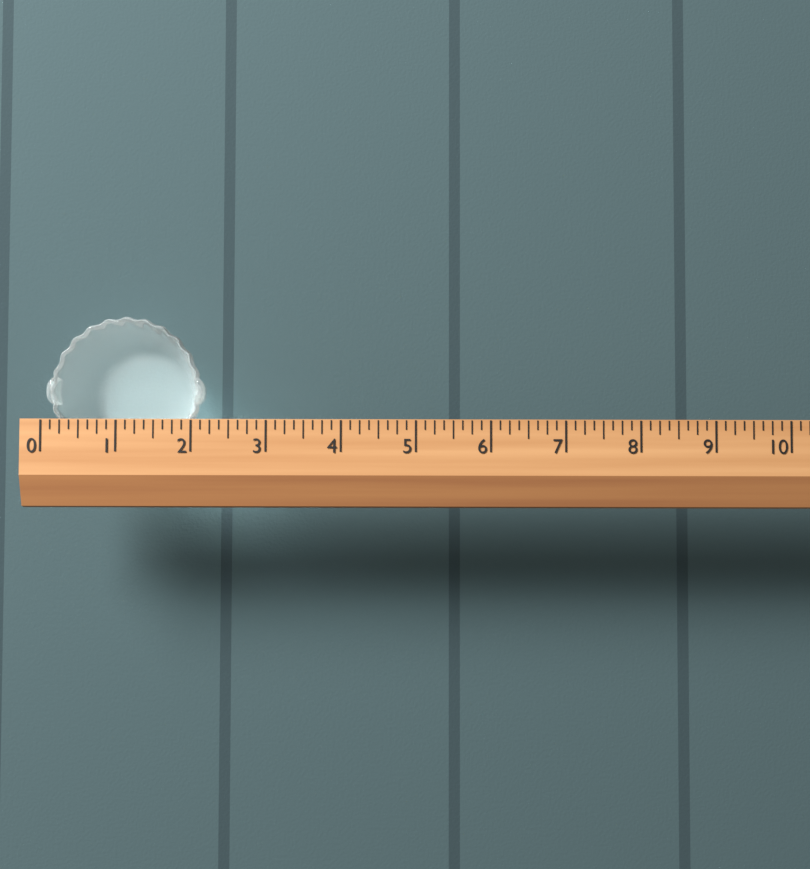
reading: 2.125 (no unit)
